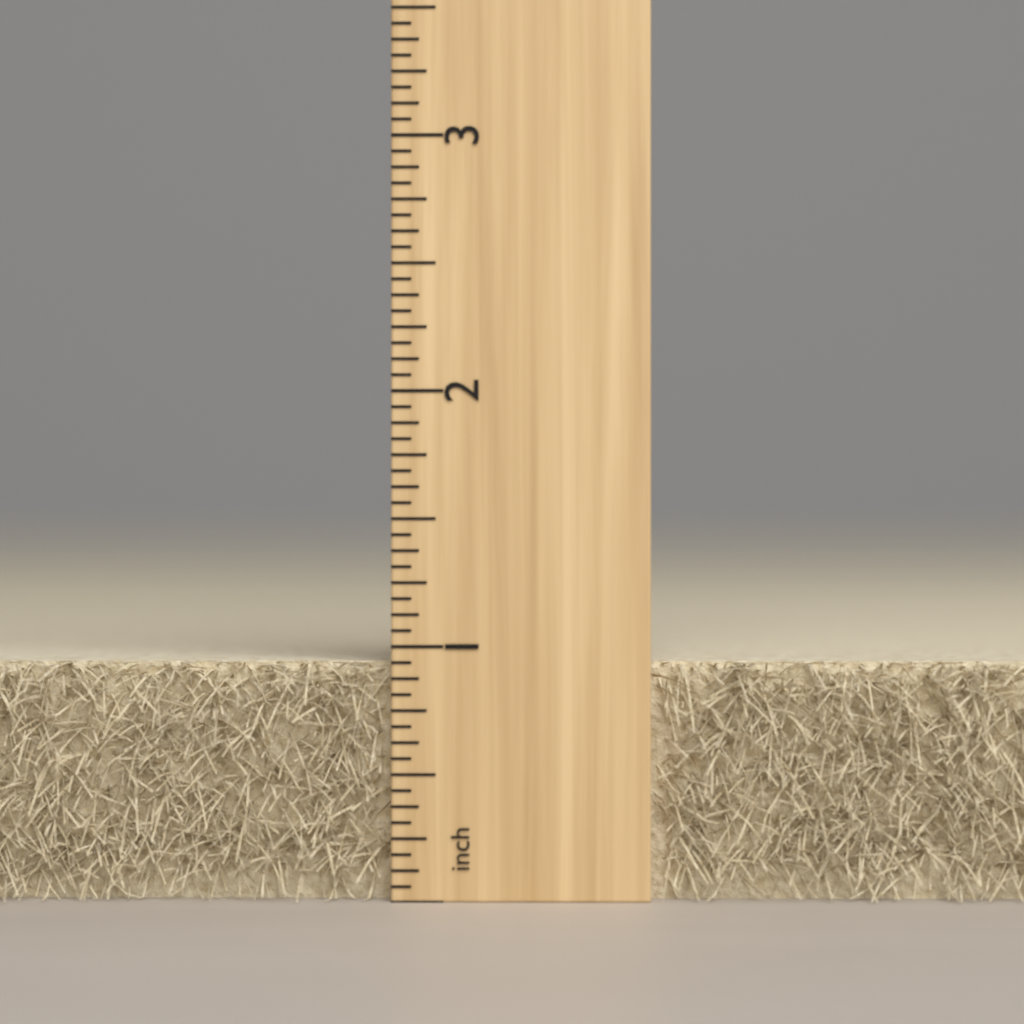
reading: 0.9375 inch
